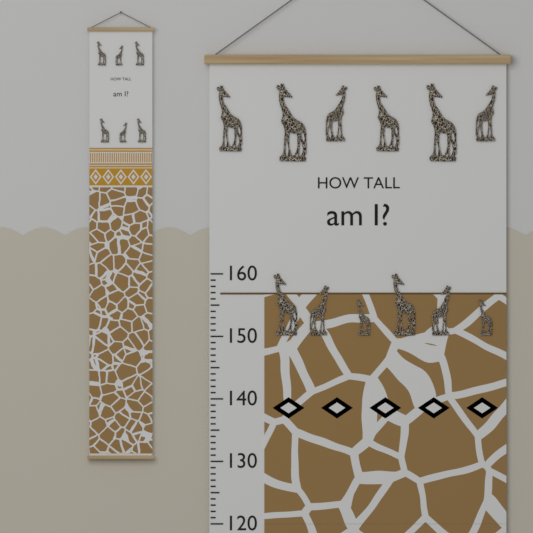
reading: 157 (no unit)
